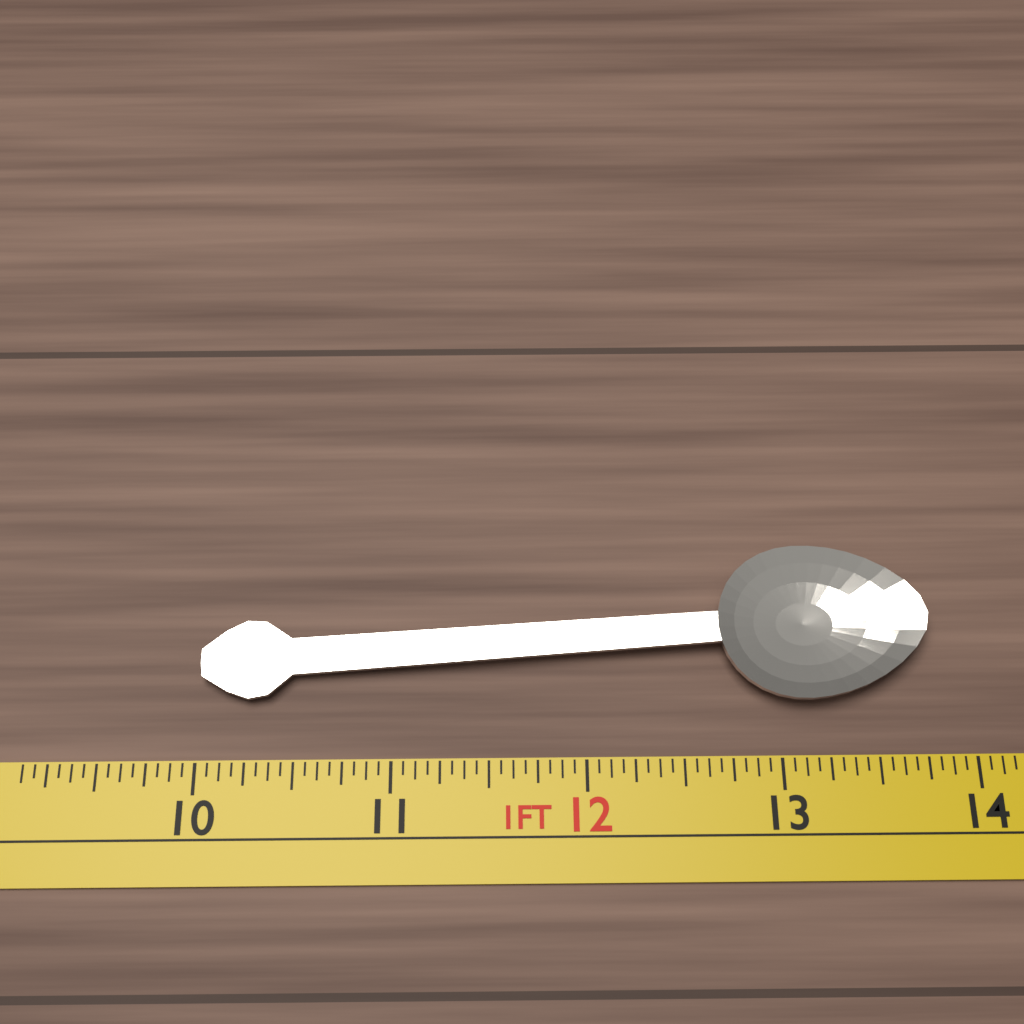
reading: 13.8125 in
